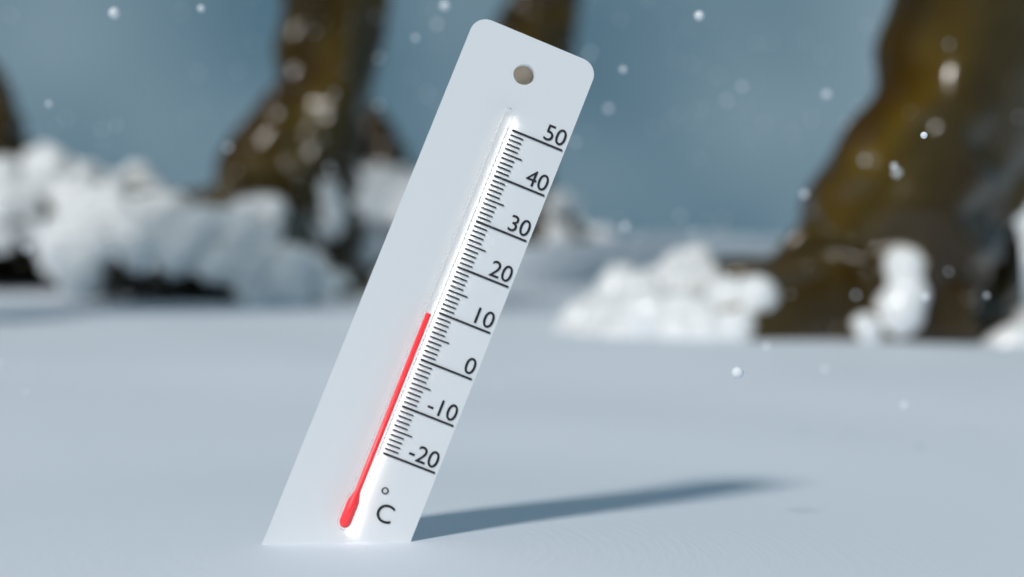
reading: 9 °C
